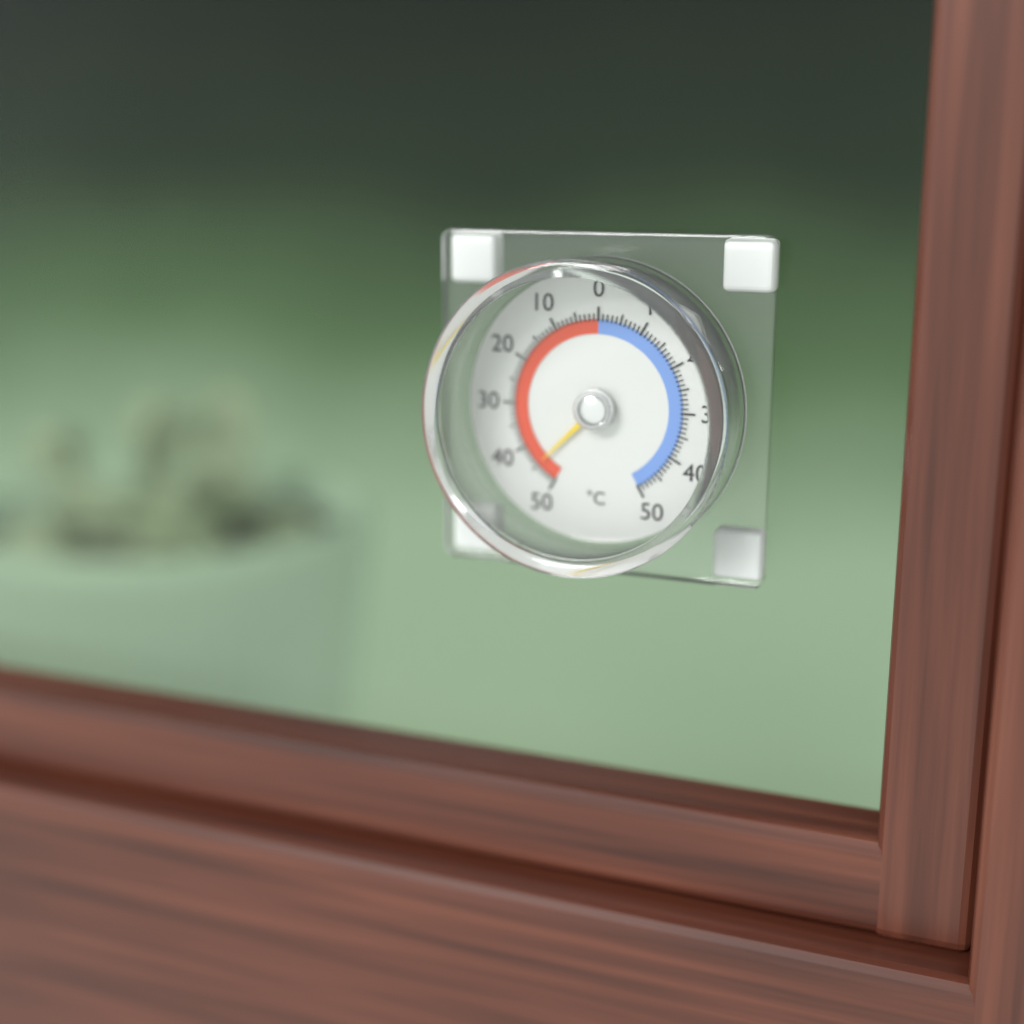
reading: 45 °C
